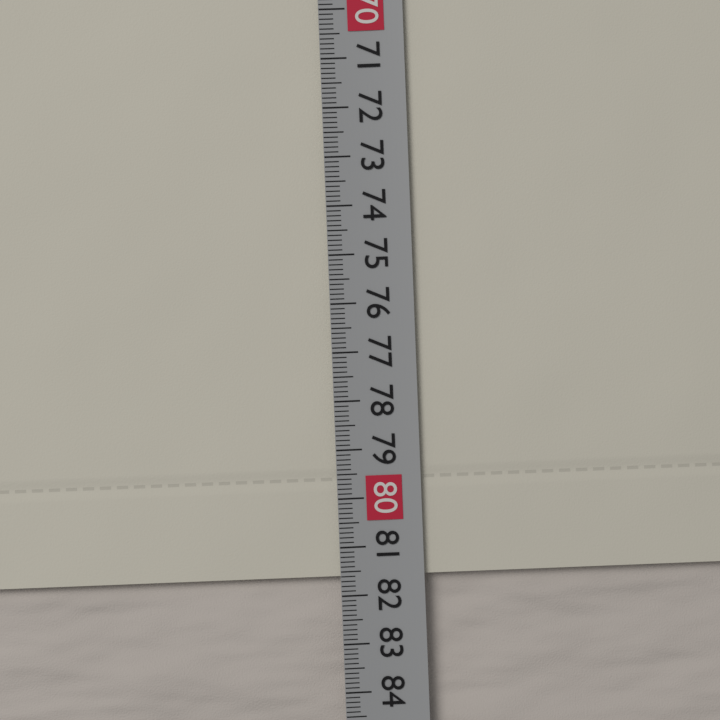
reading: 81.6 cm
